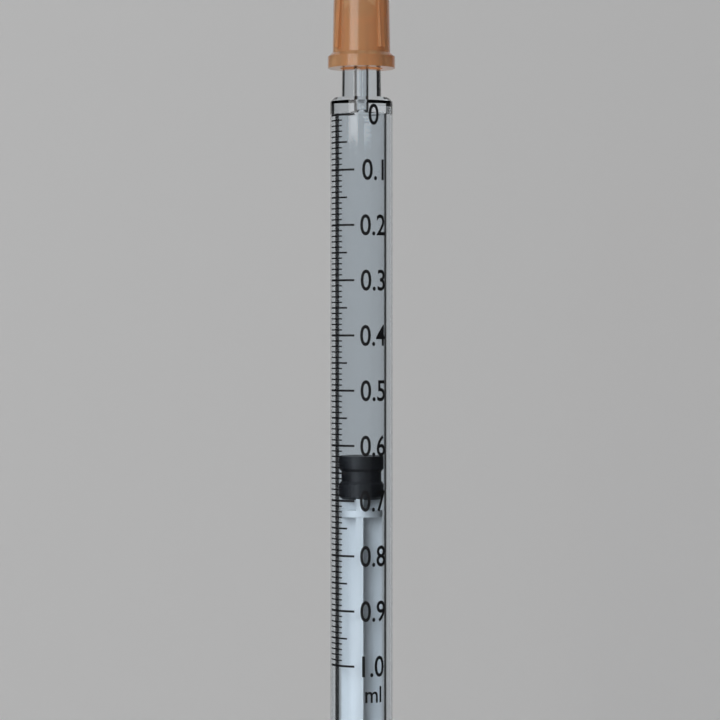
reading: 0.62 ml
